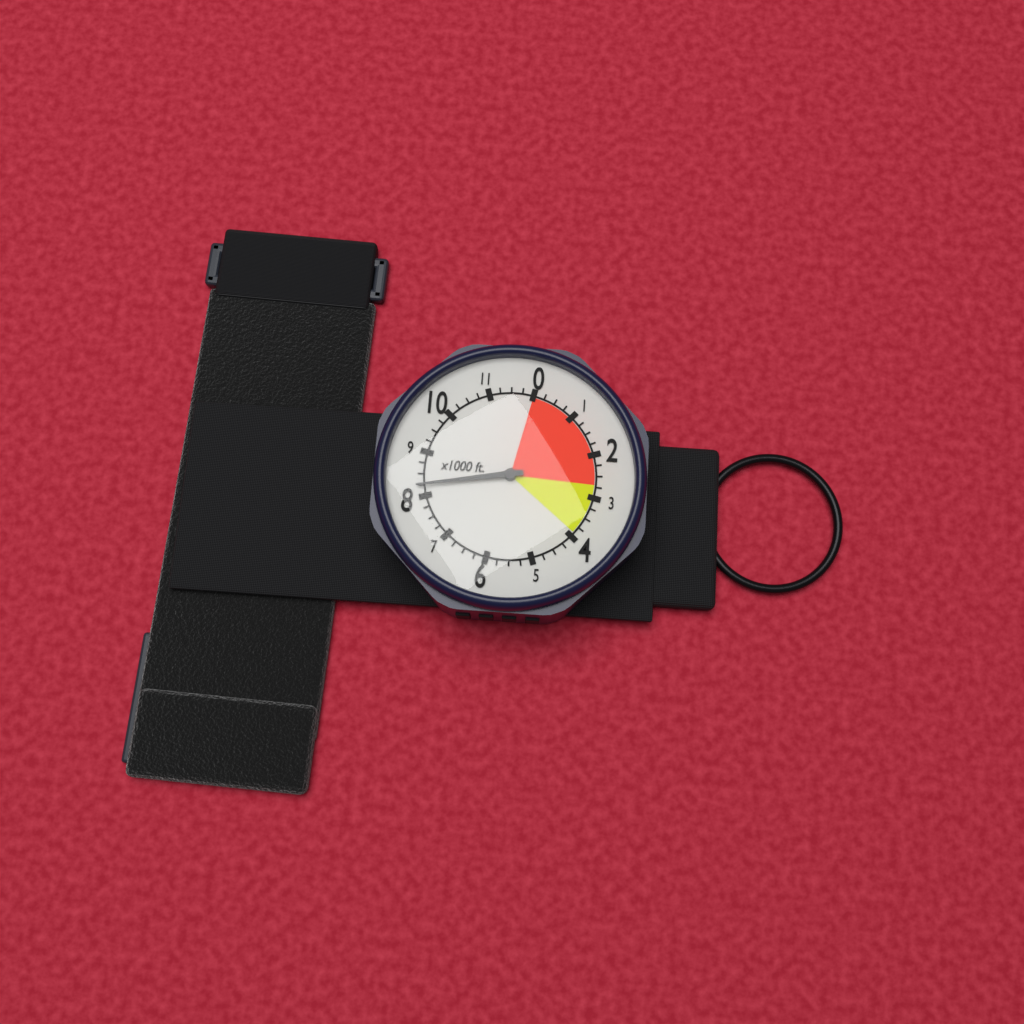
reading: 8250 ft
